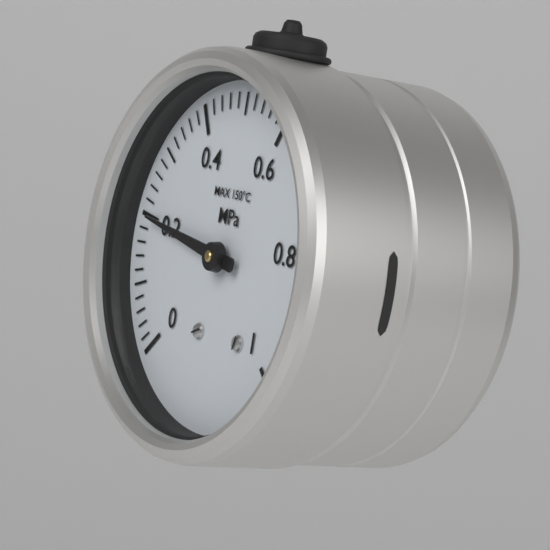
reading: 0.20 MPa
